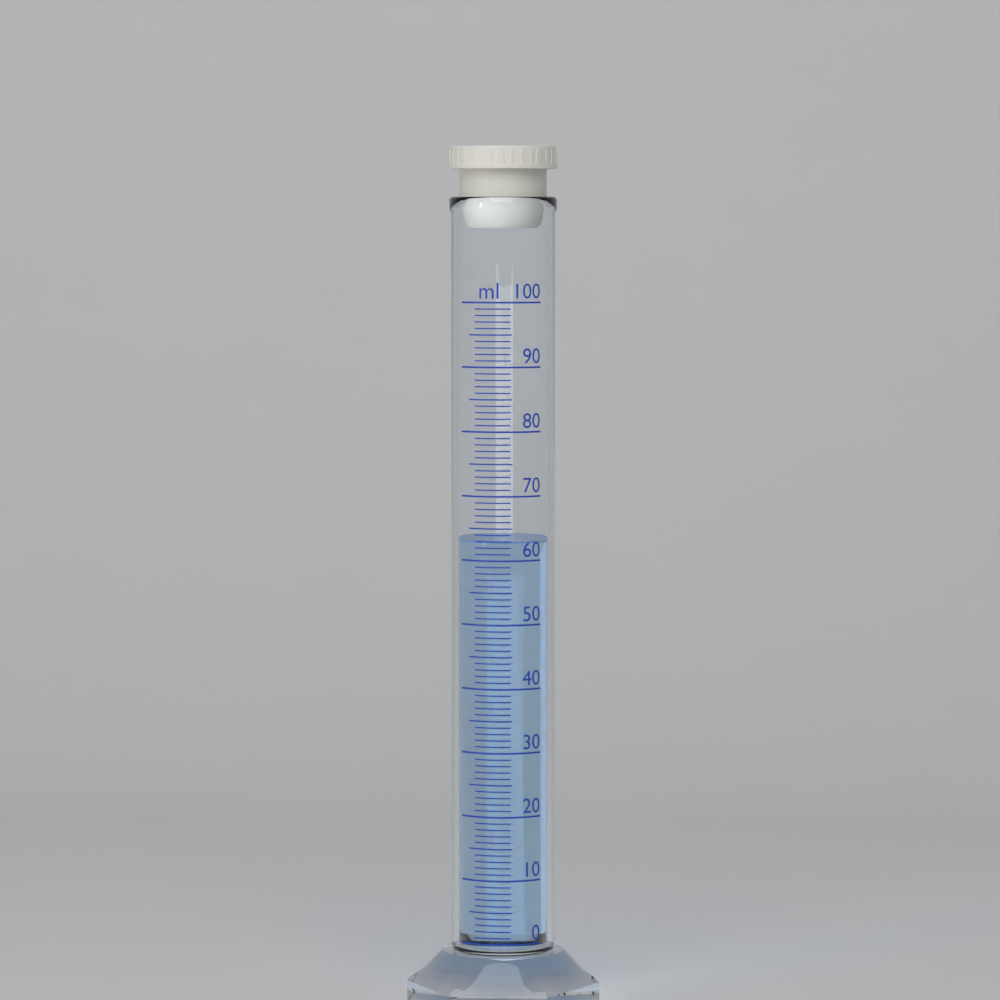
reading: 63 ml
